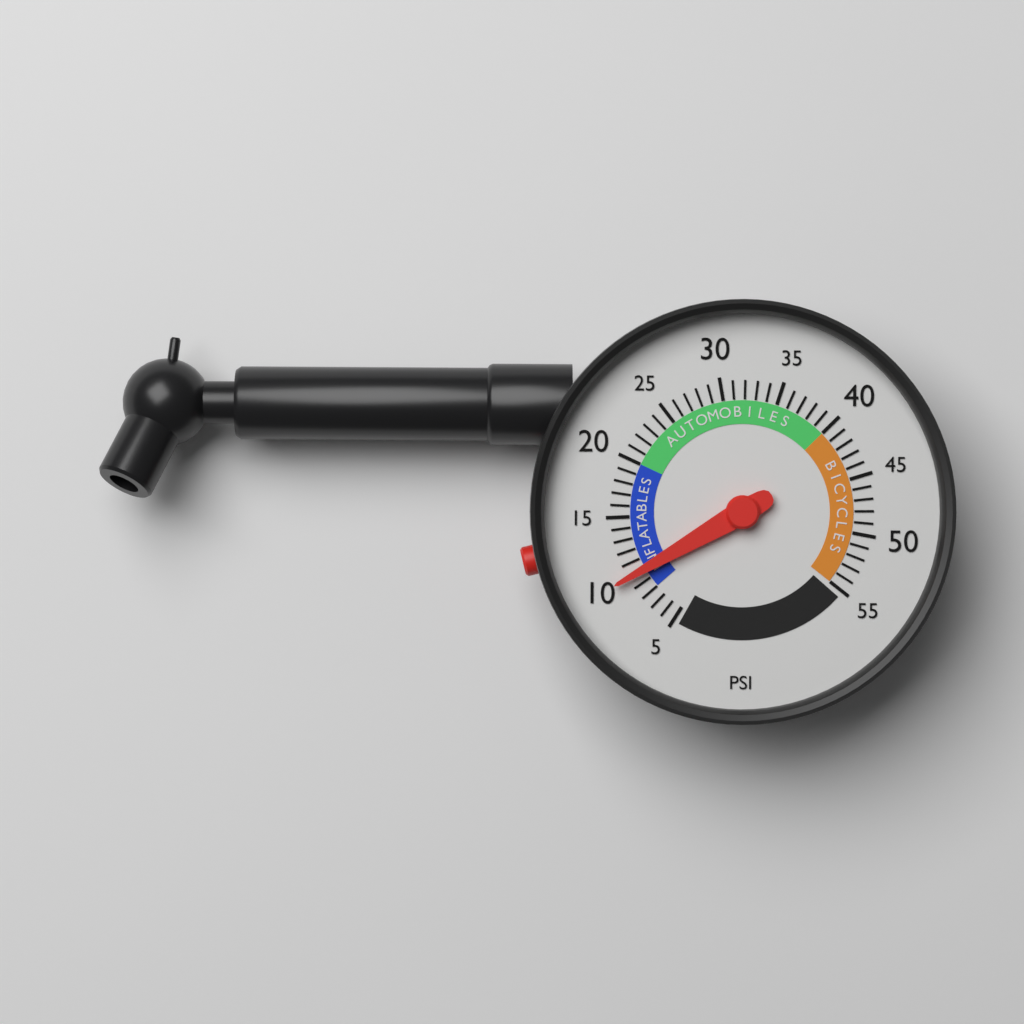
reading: 10 psi
